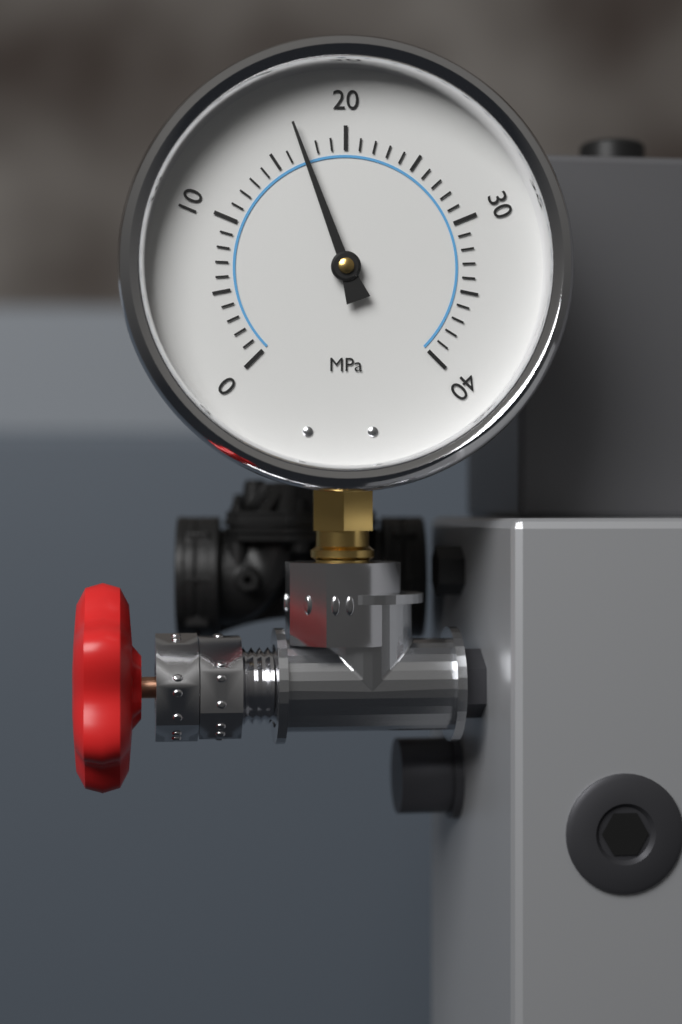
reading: 17 MPa
